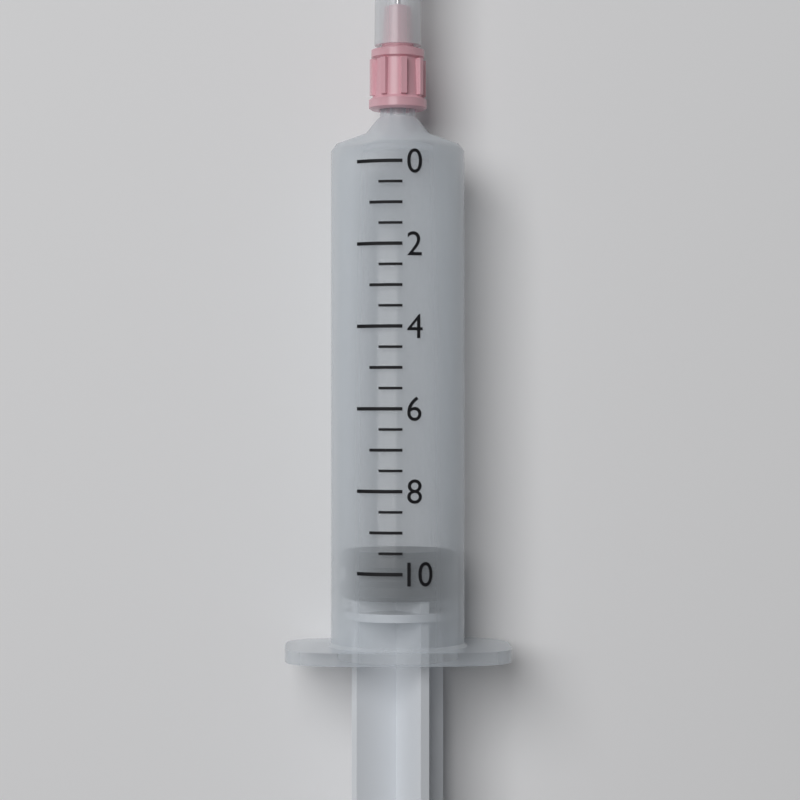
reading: 9.5 (no unit)
